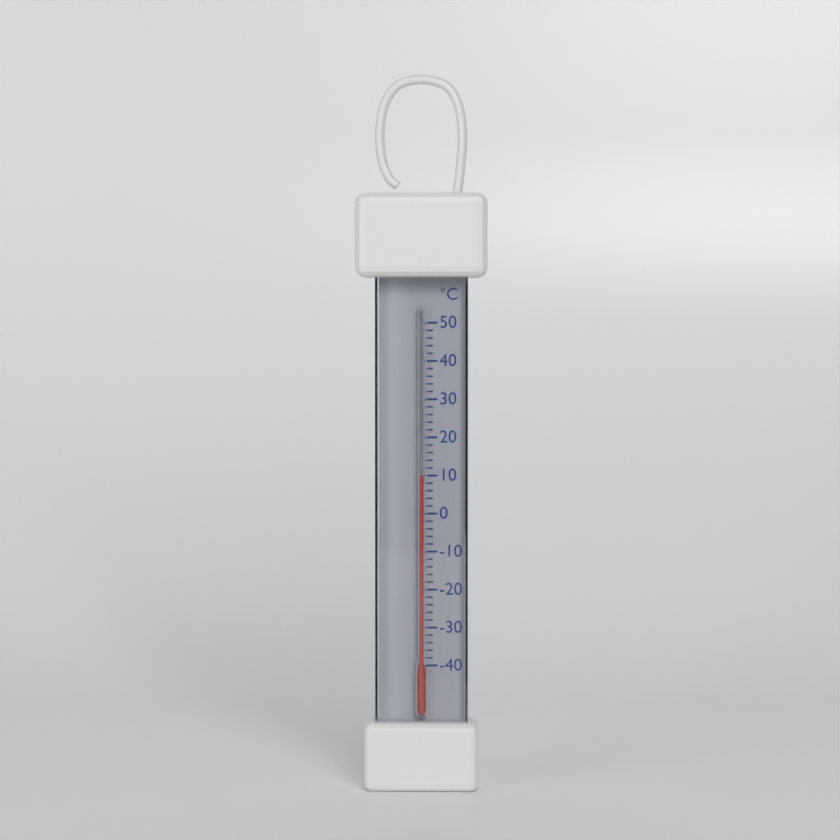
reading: 10 °C
